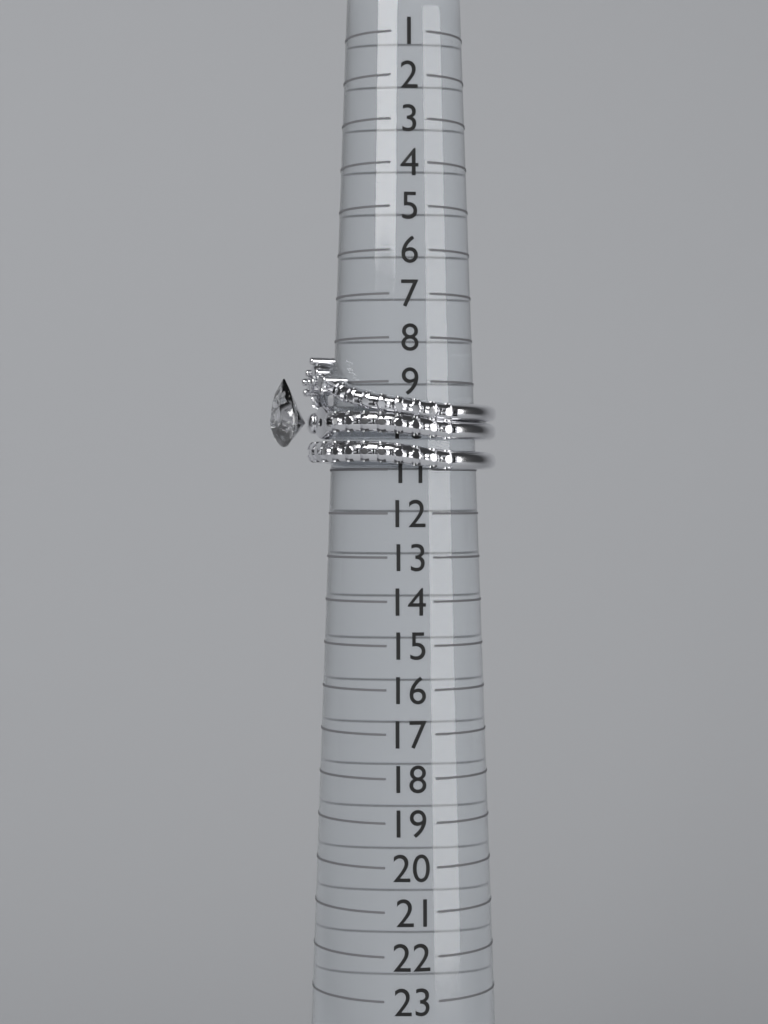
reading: 11 (no unit)
